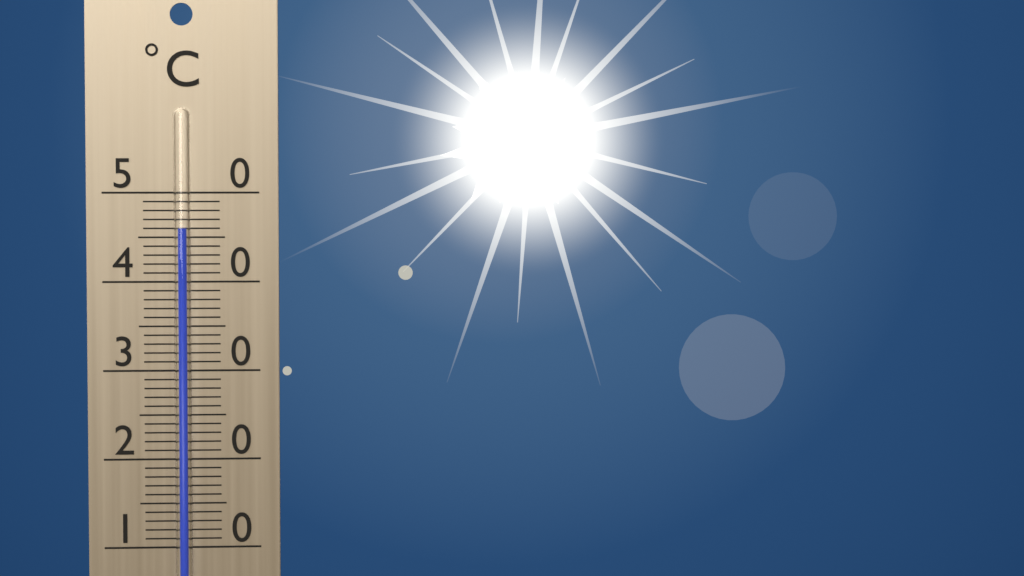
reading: 46 °C
